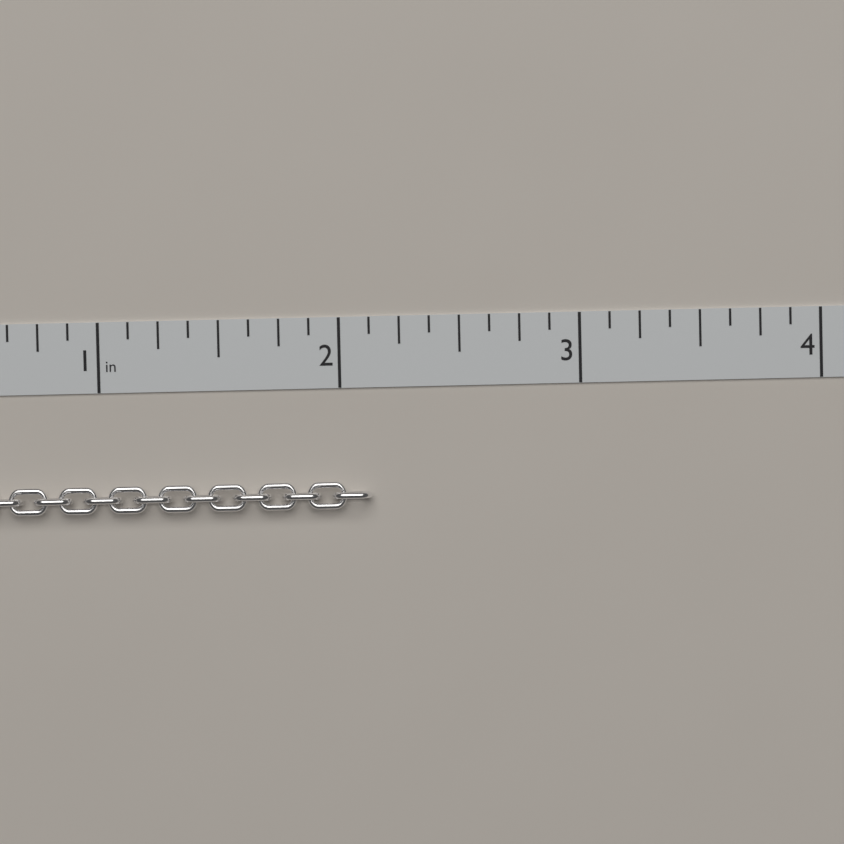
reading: 2.125 in
